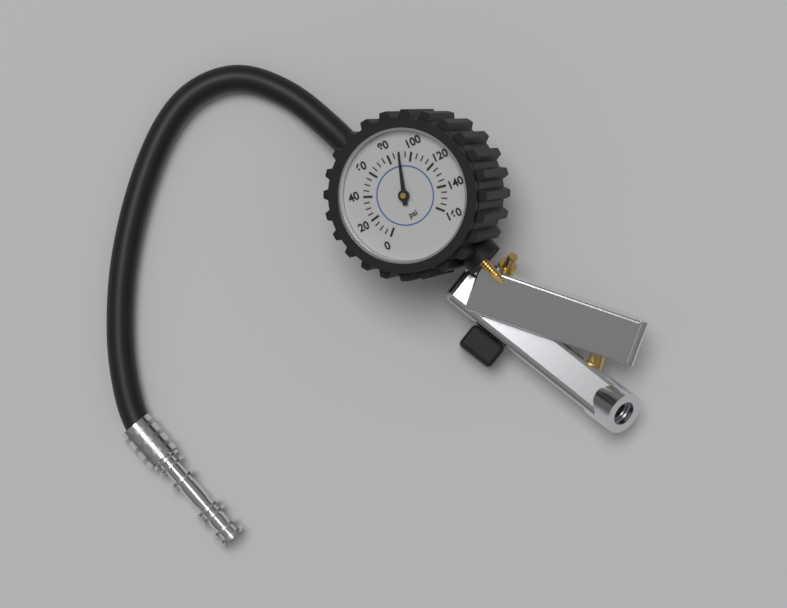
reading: 90 psi
